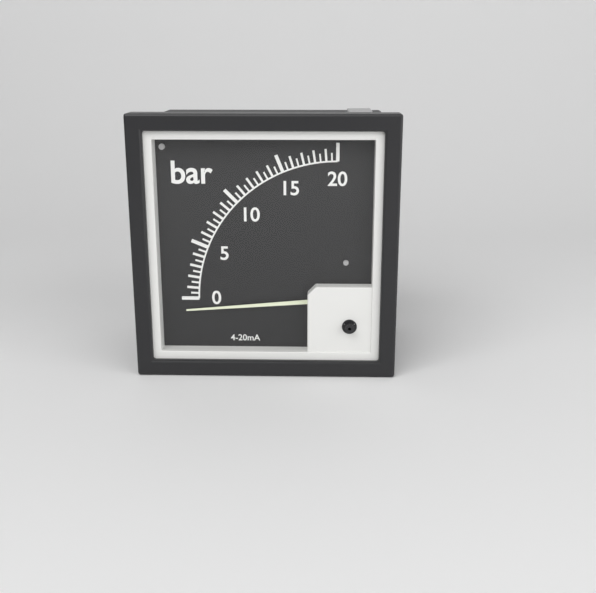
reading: -1.0 bar
